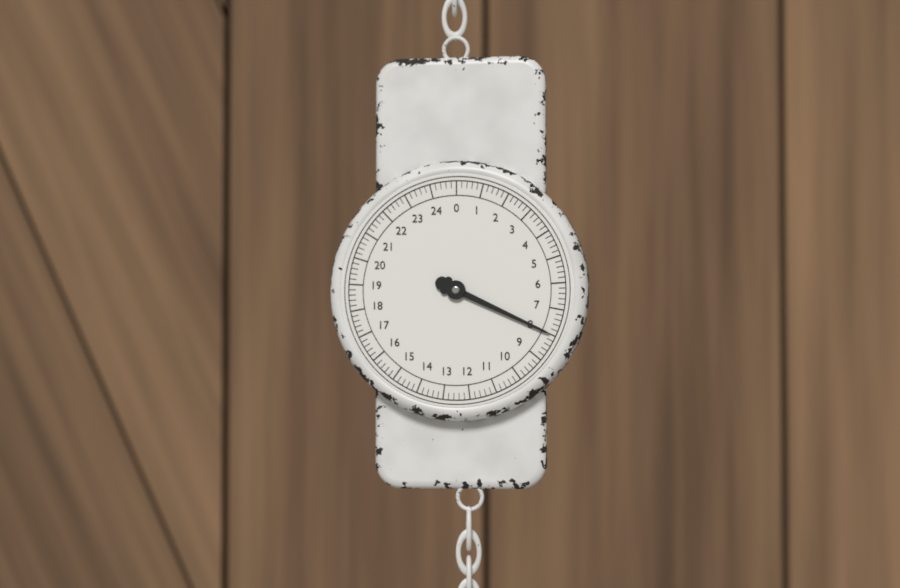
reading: 8.0 (no unit)
